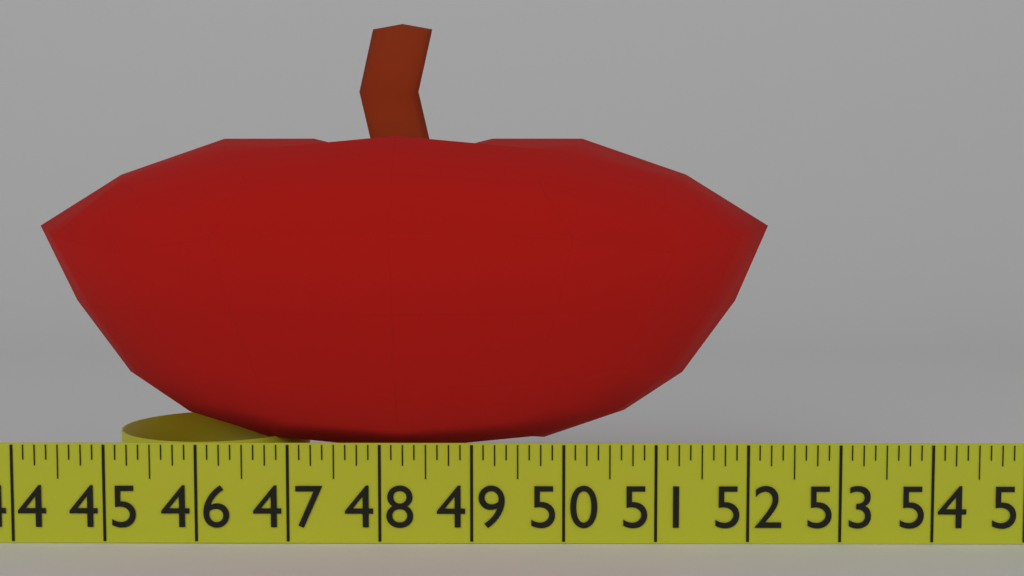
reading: 52.375 in
